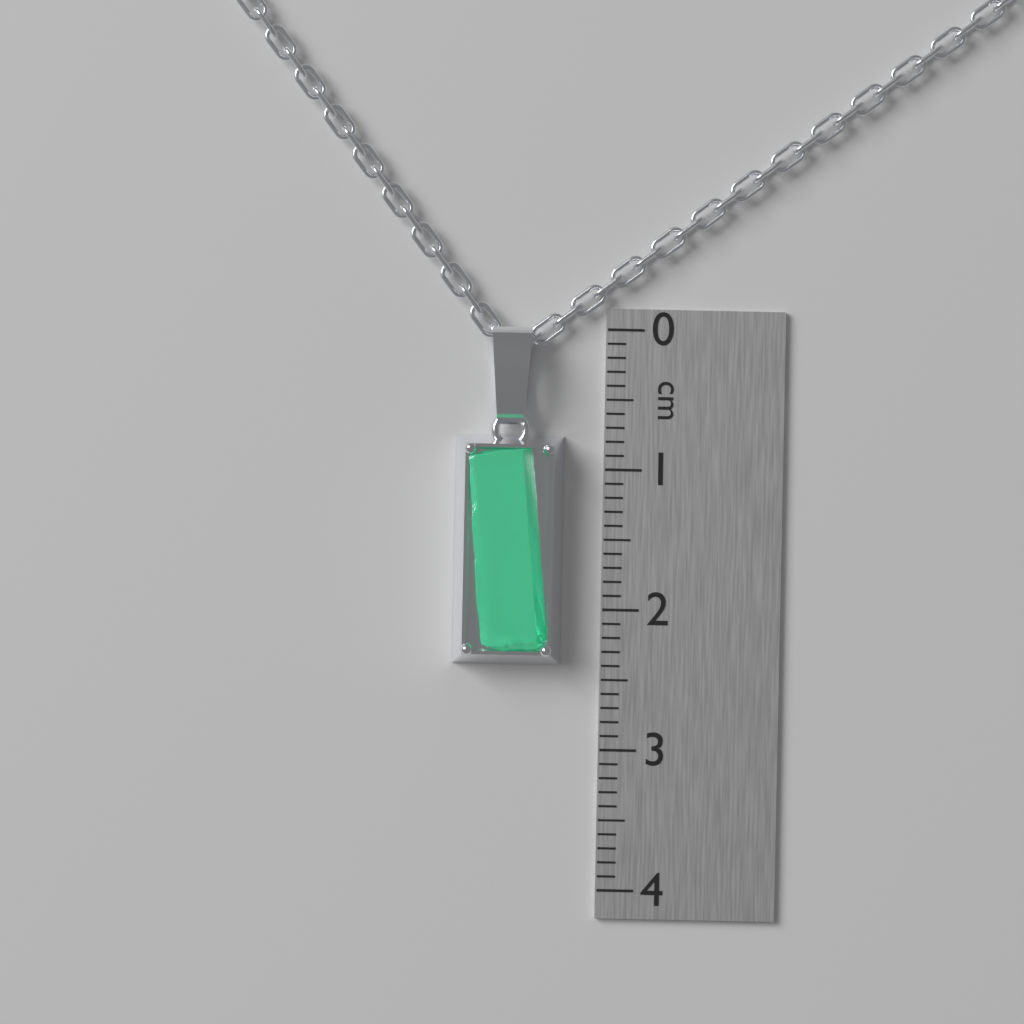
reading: 2.4 cm
